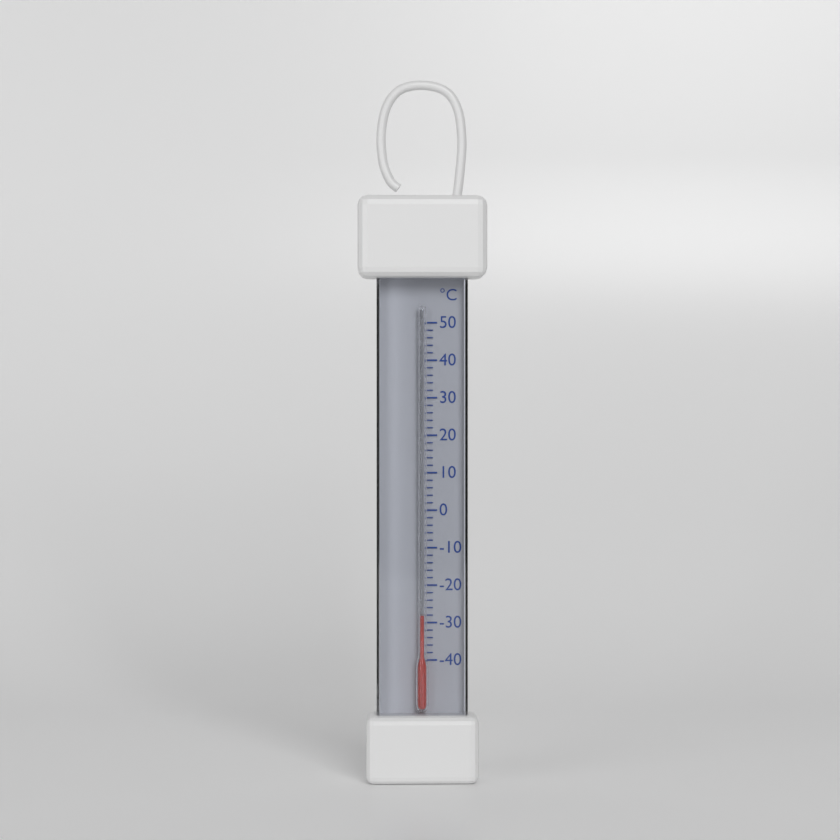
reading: -28 °C
